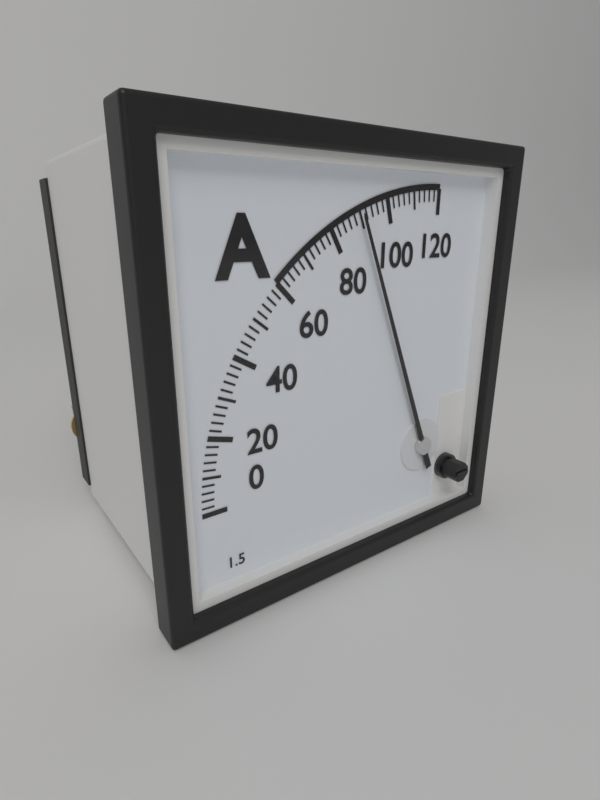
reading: 90 A
